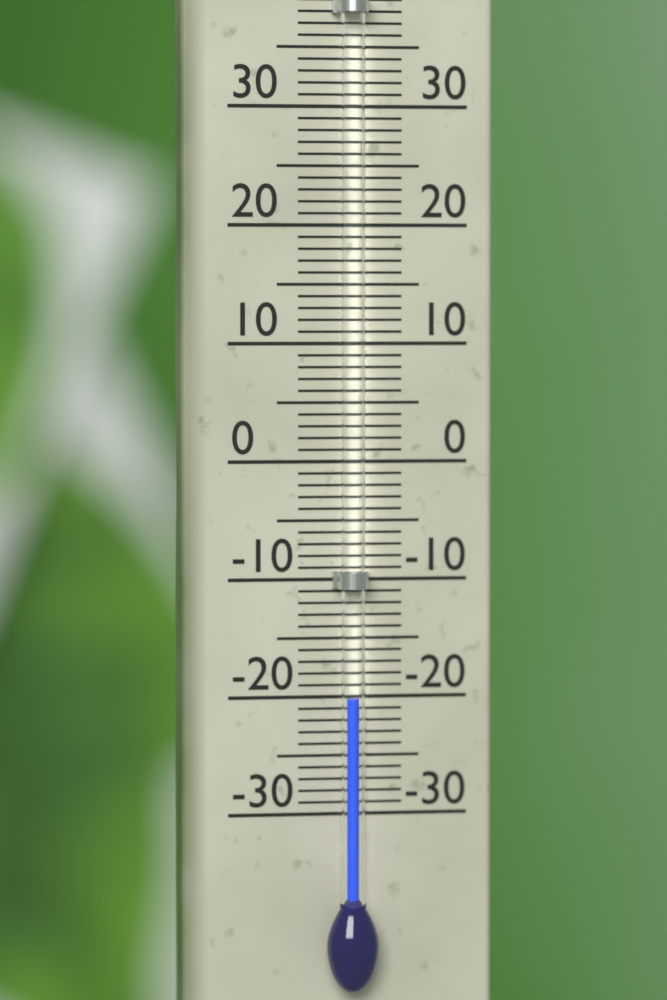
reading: -20 °C
